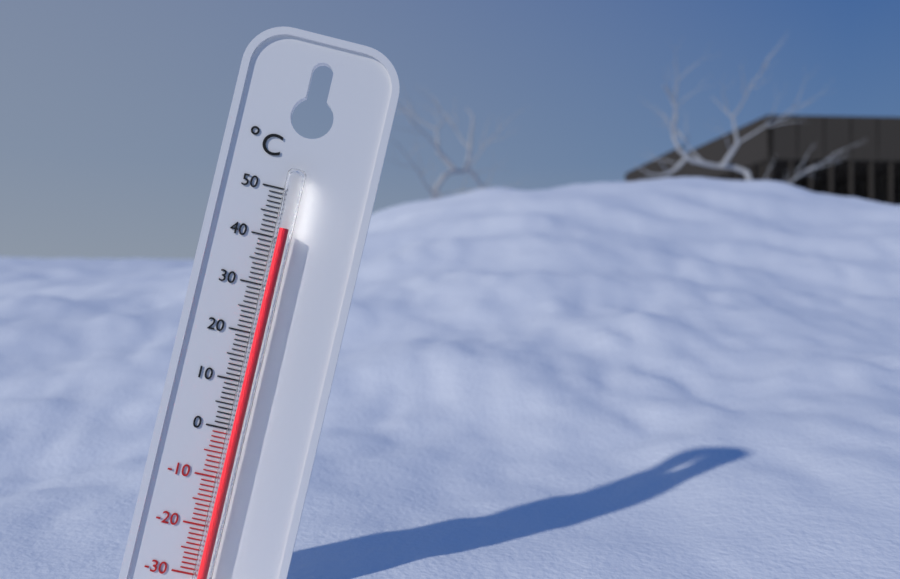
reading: 42 °C
